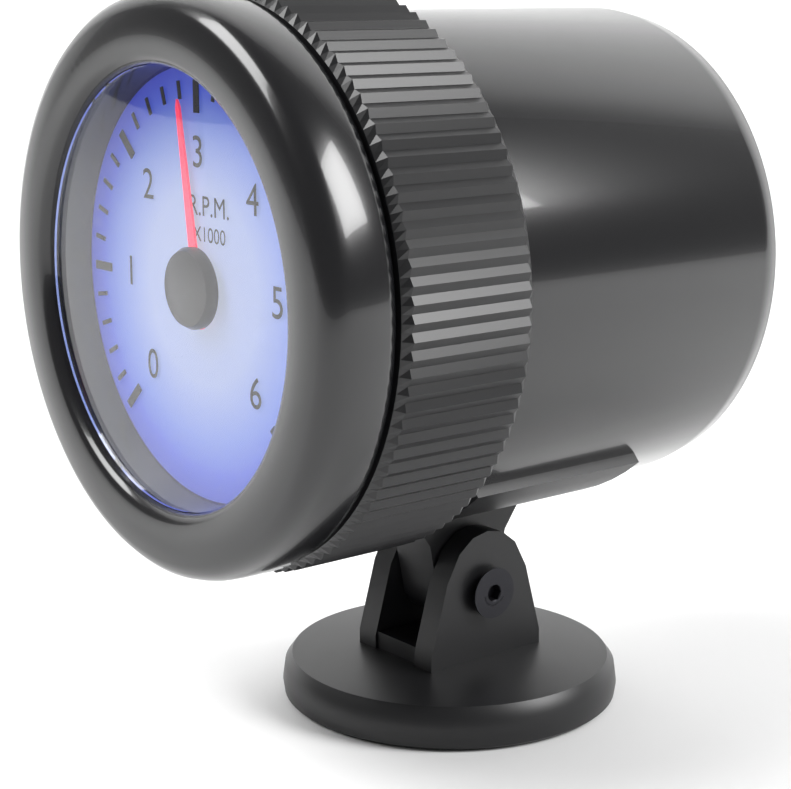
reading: 2.8 RPM x1000
